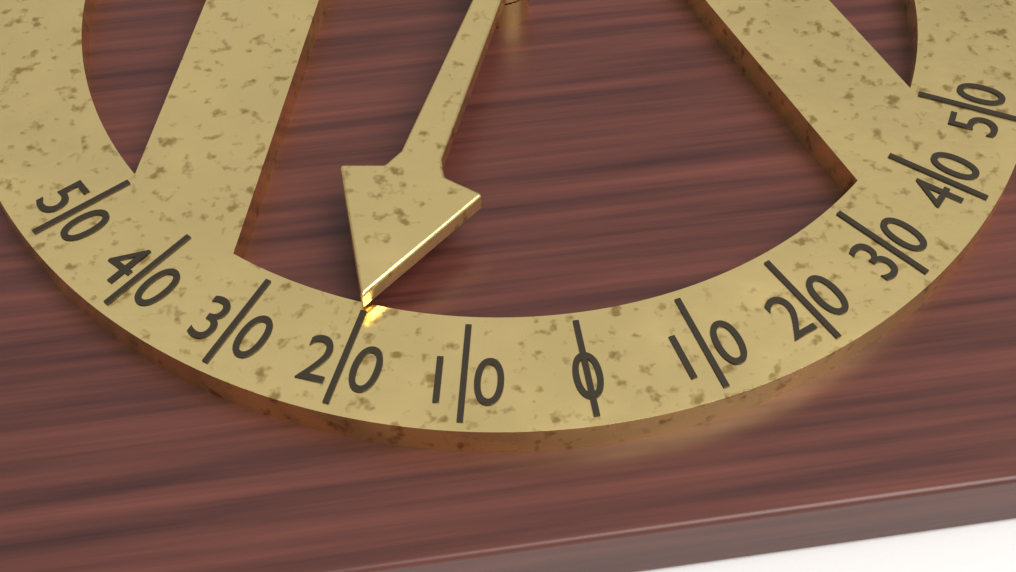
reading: -20 (no unit)
